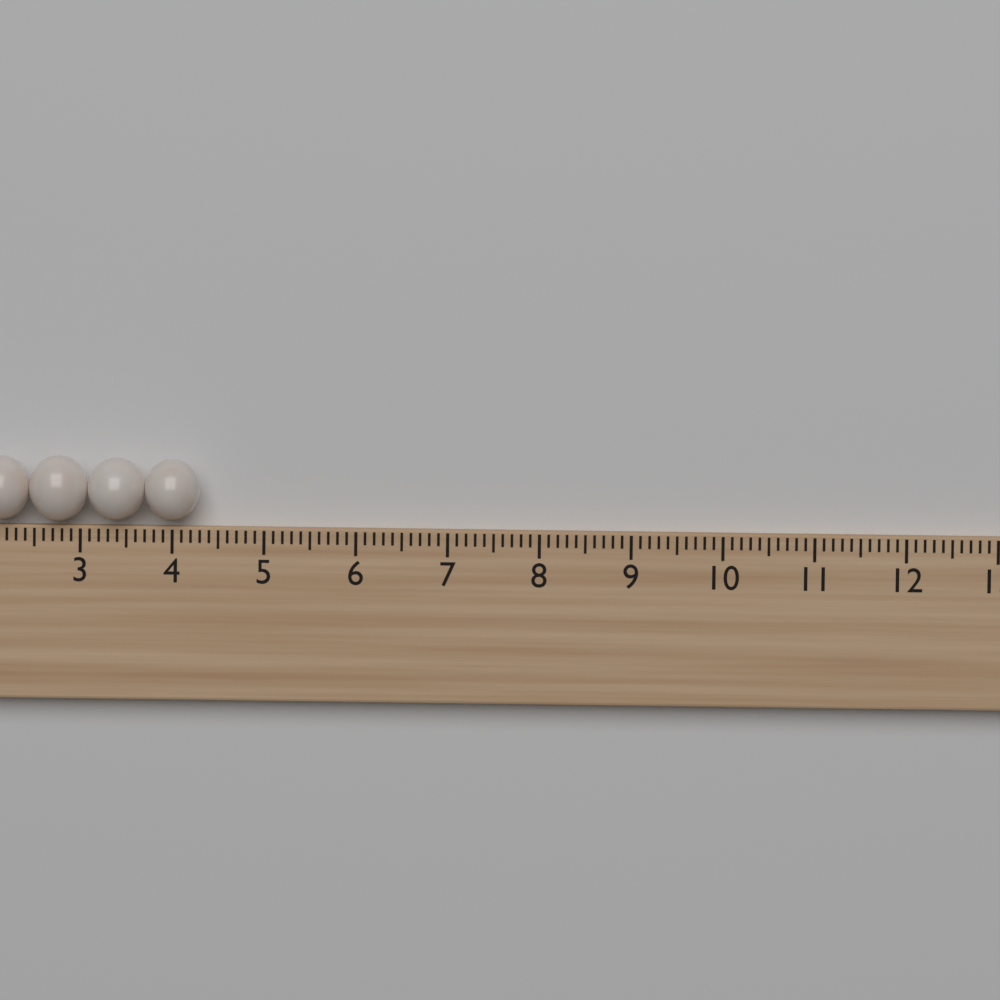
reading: 4.3 (no unit)
